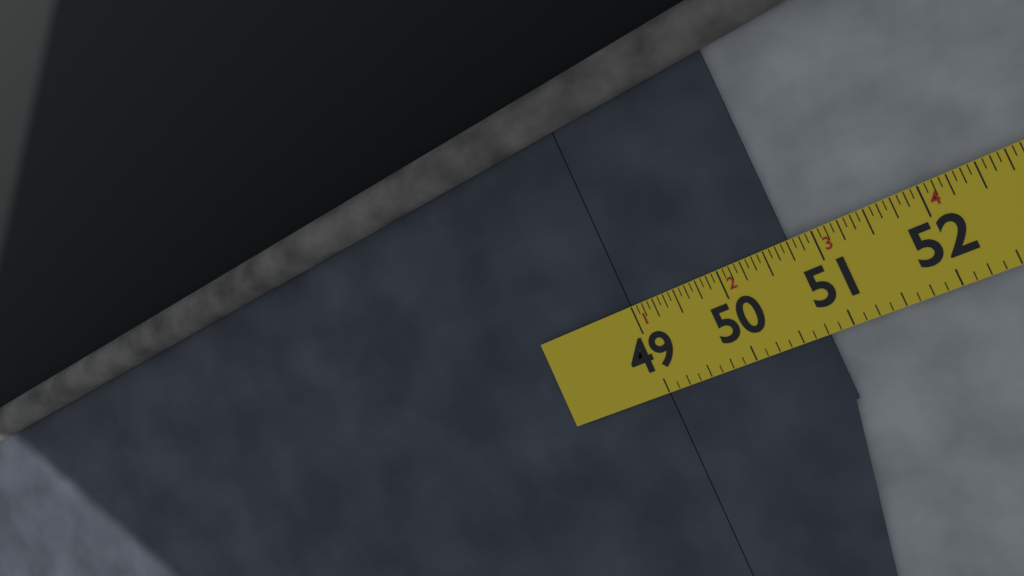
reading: 50.7500 in
